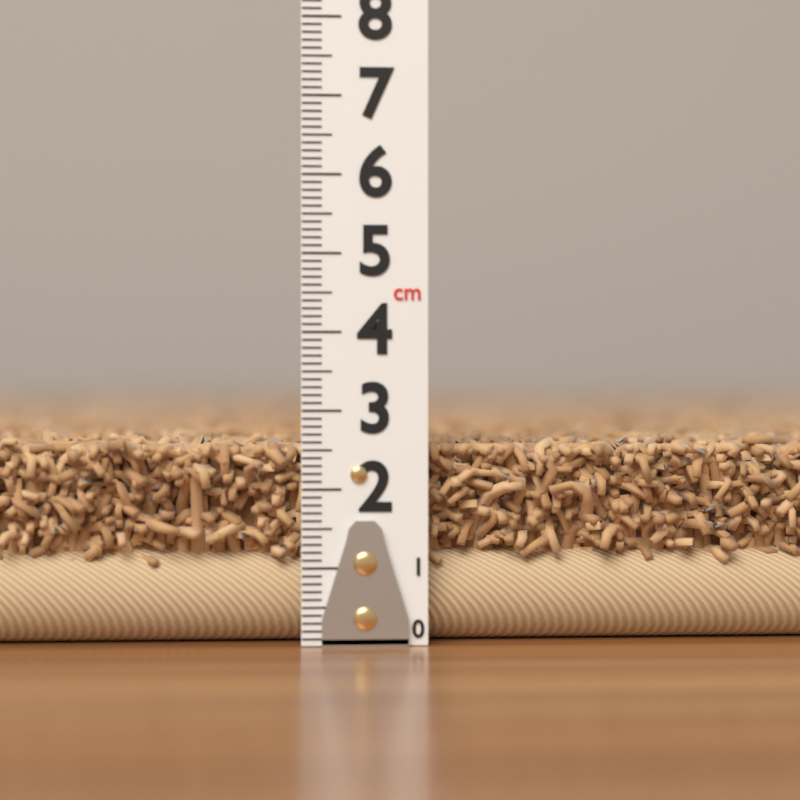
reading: 2.8 cm
